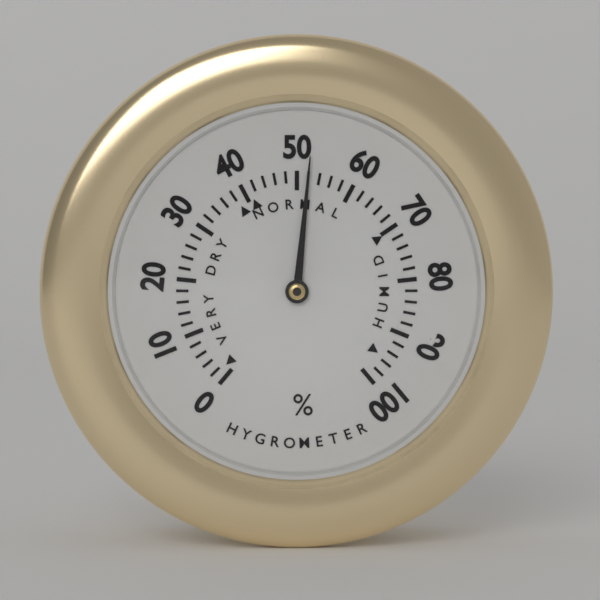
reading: 52 %
